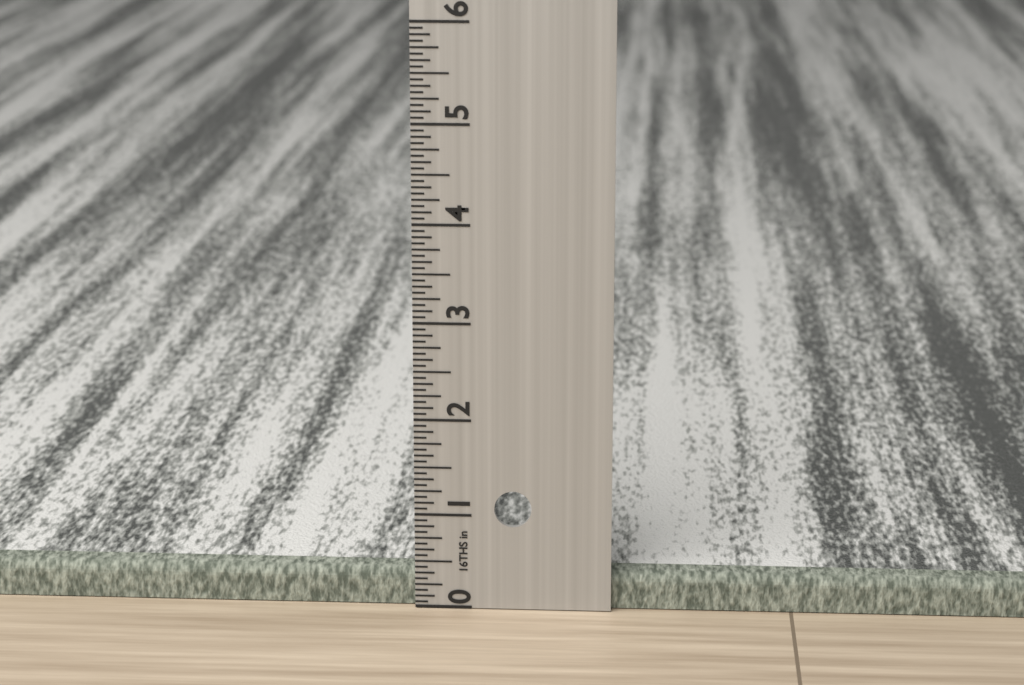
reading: 0.3750 in
